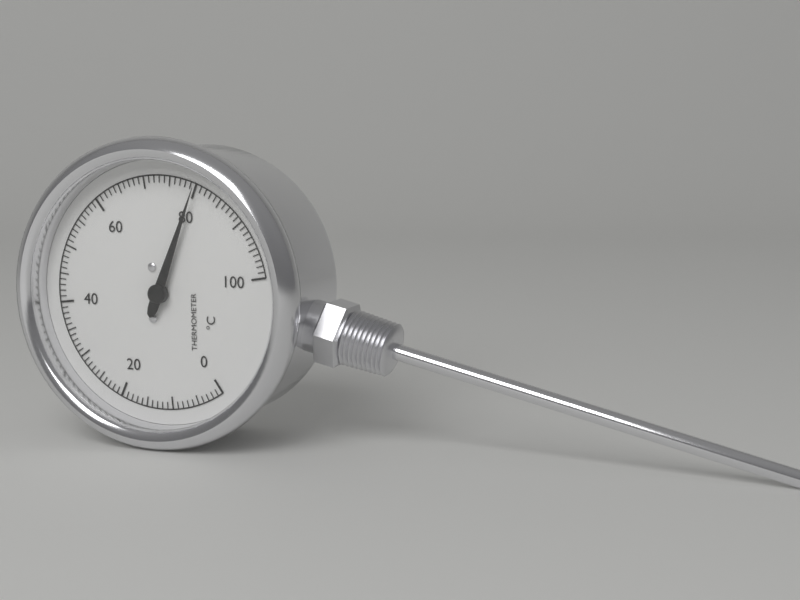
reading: 80 °C
